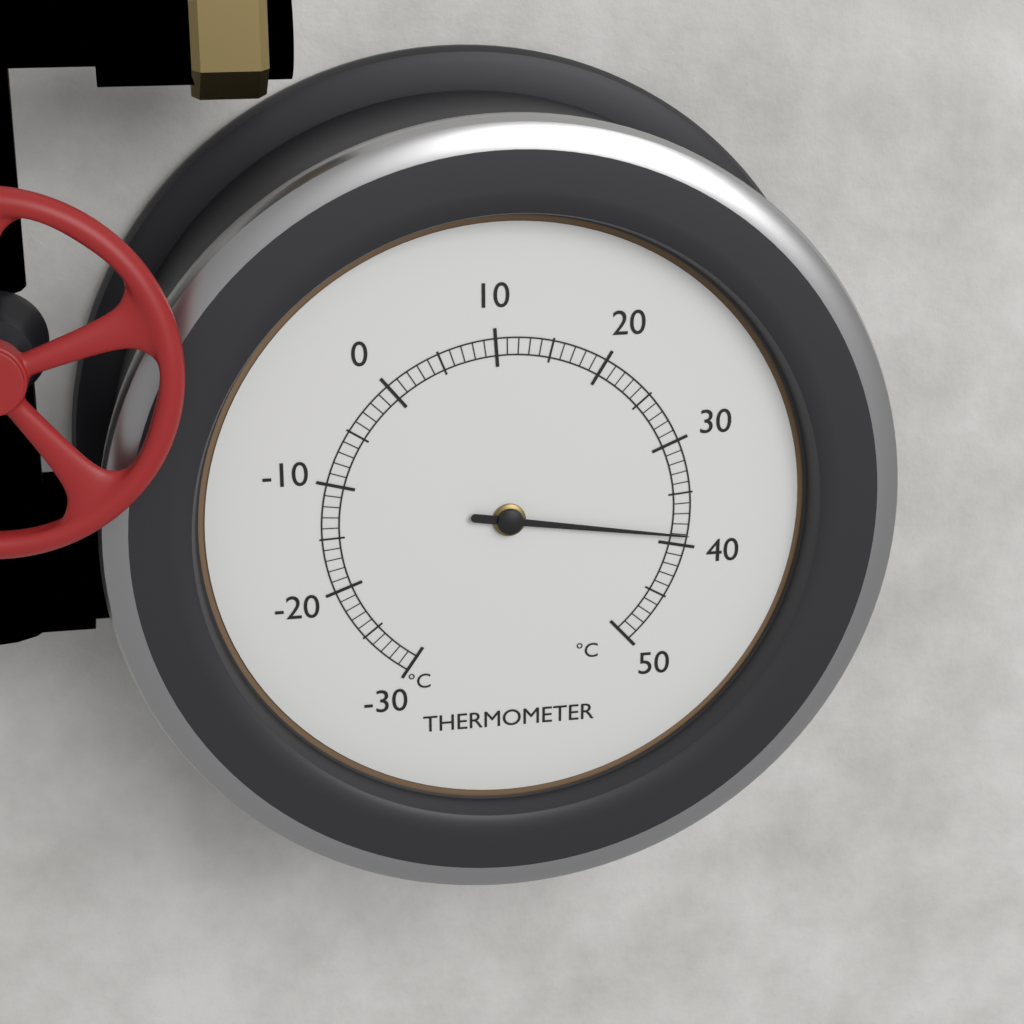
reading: 39 °C
